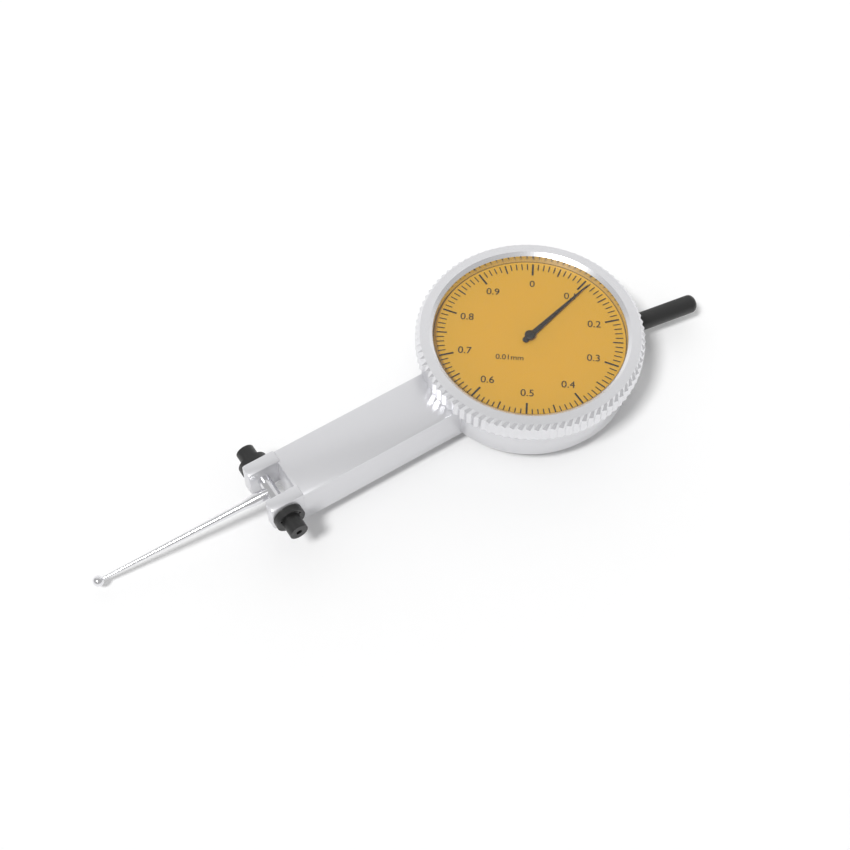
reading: 0.11 mm
